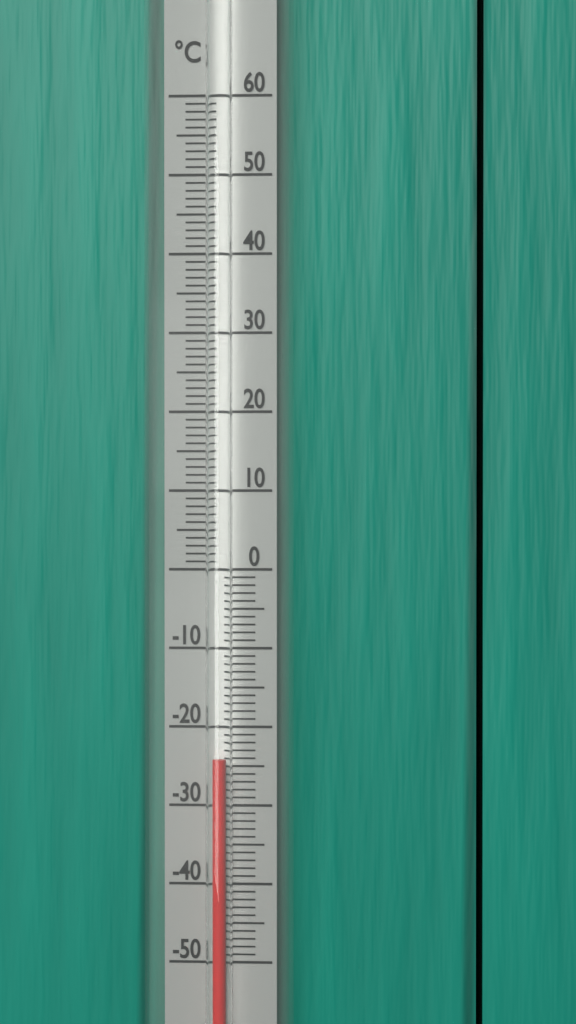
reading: -24 °C
